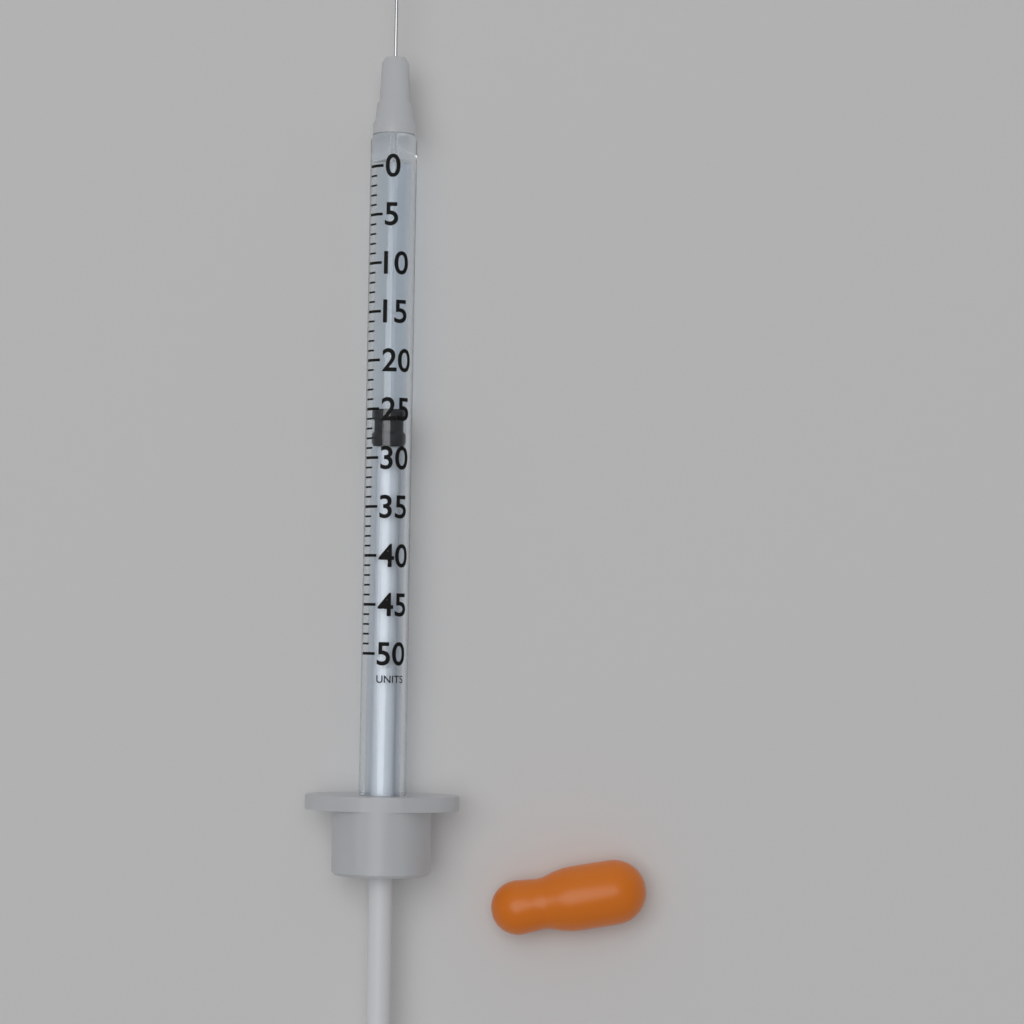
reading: 25 units
